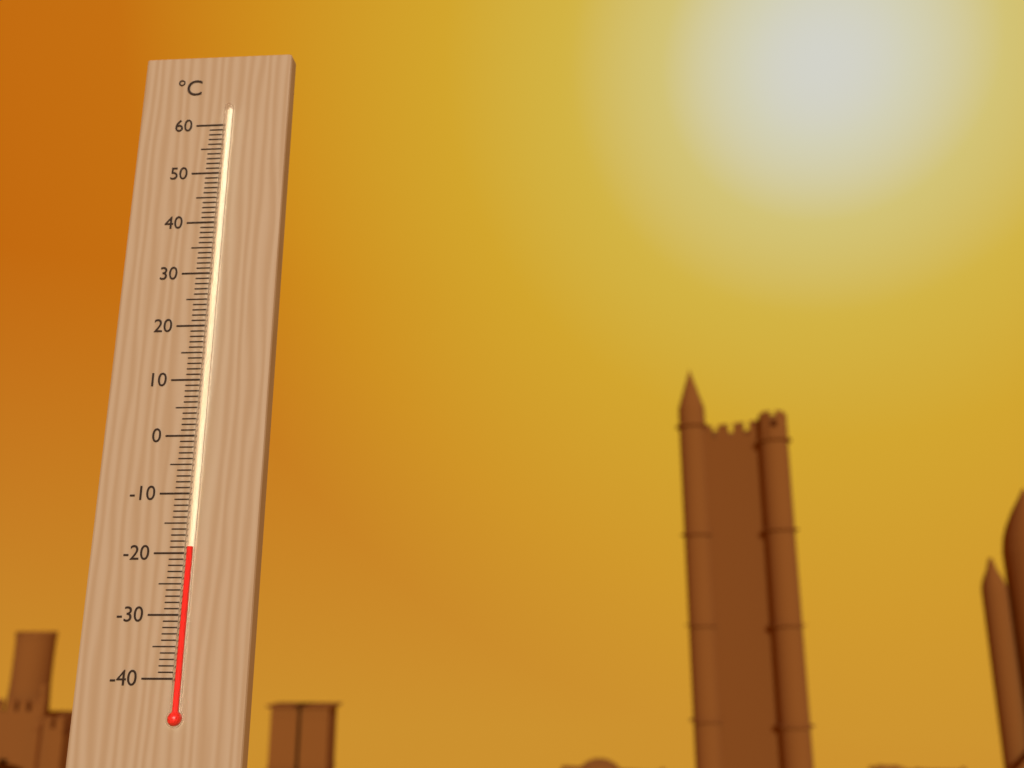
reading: -19 °C
